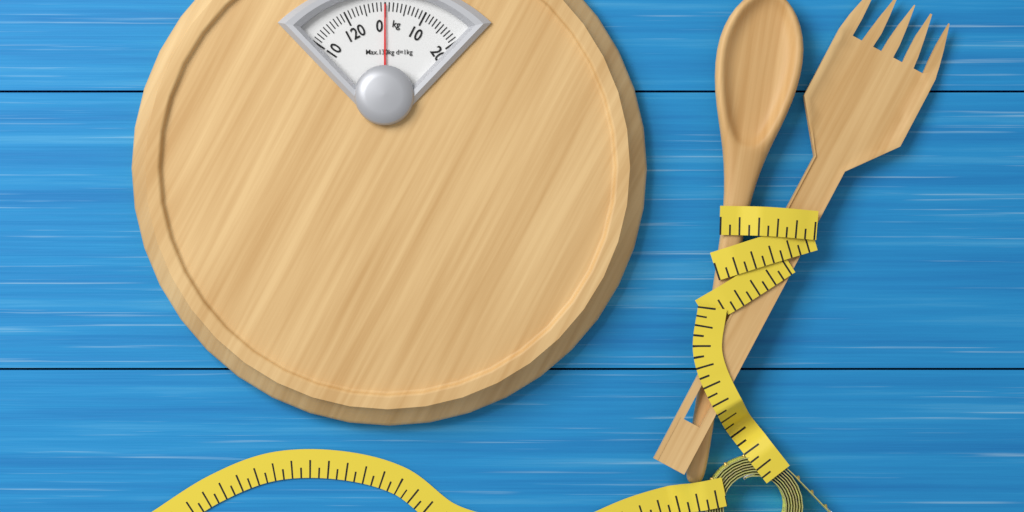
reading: 0 kg
